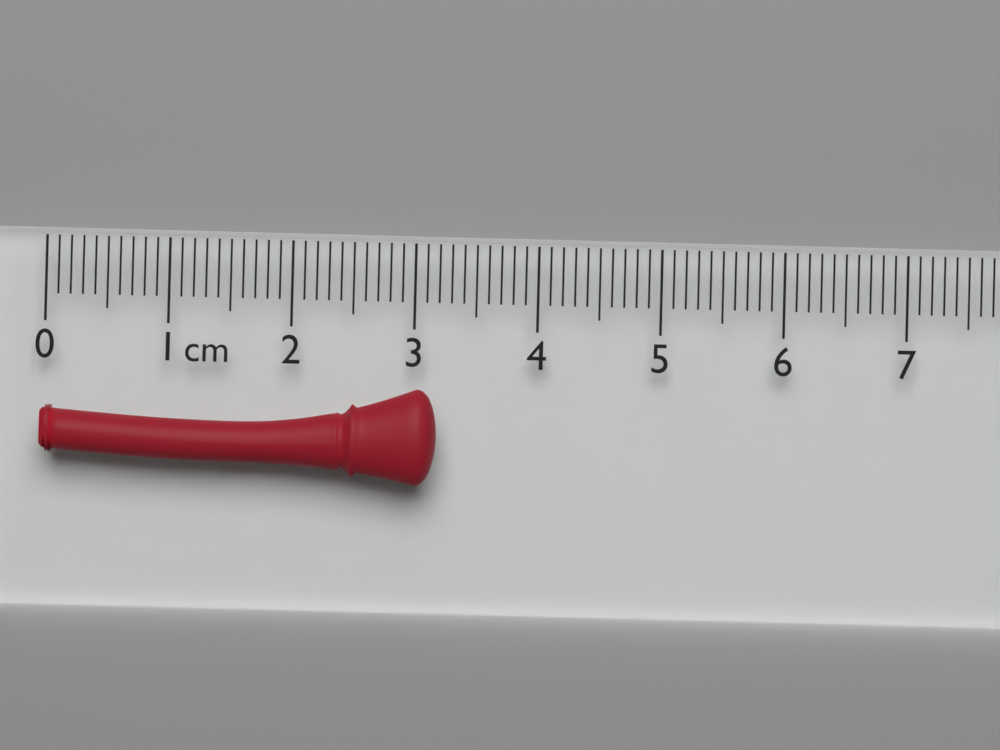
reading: 3.2 cm
